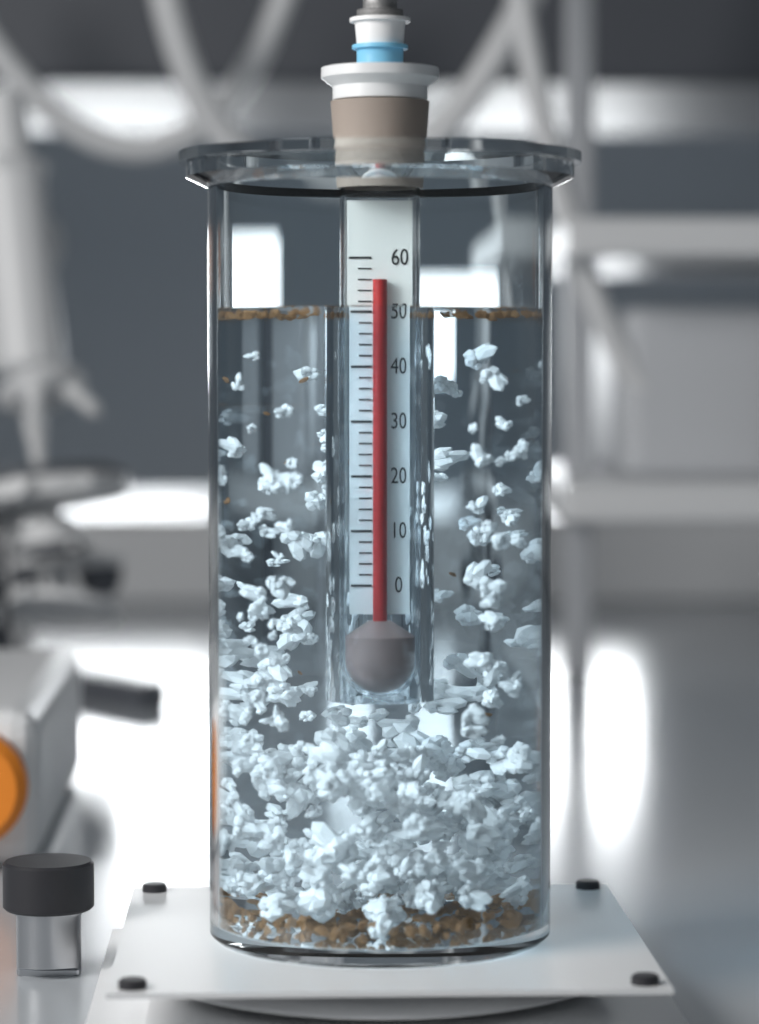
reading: 56 (no unit)
